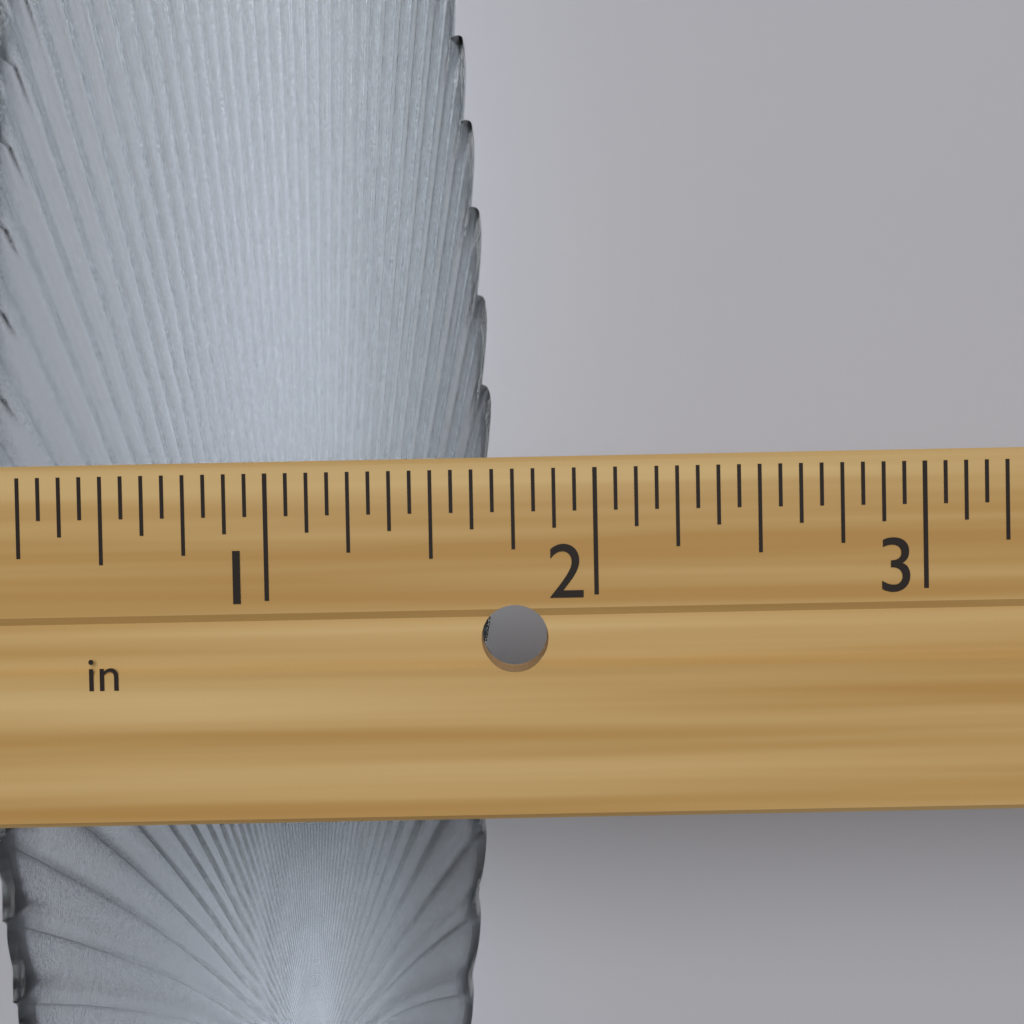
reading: 1.6875 in
